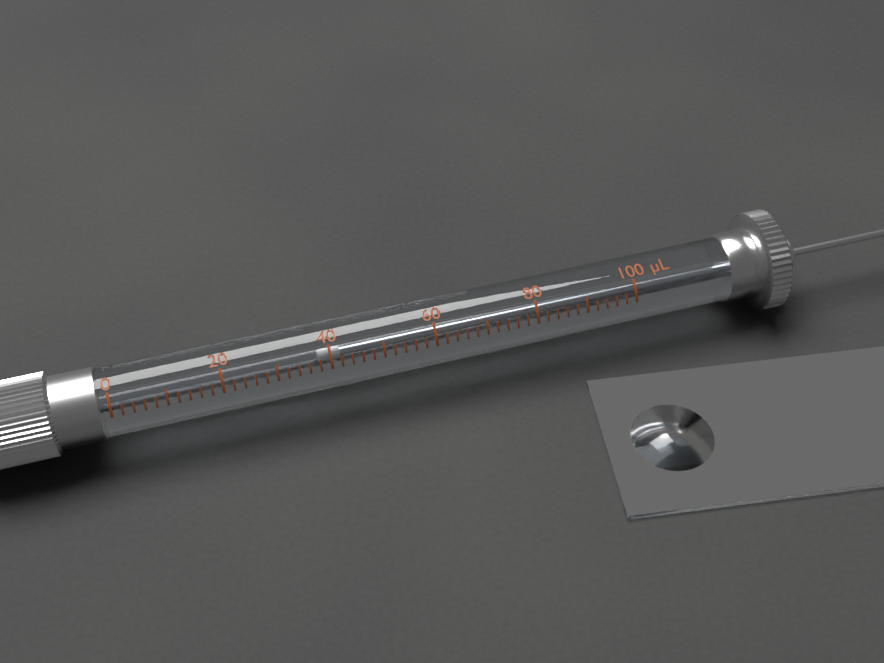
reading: 38 µL
